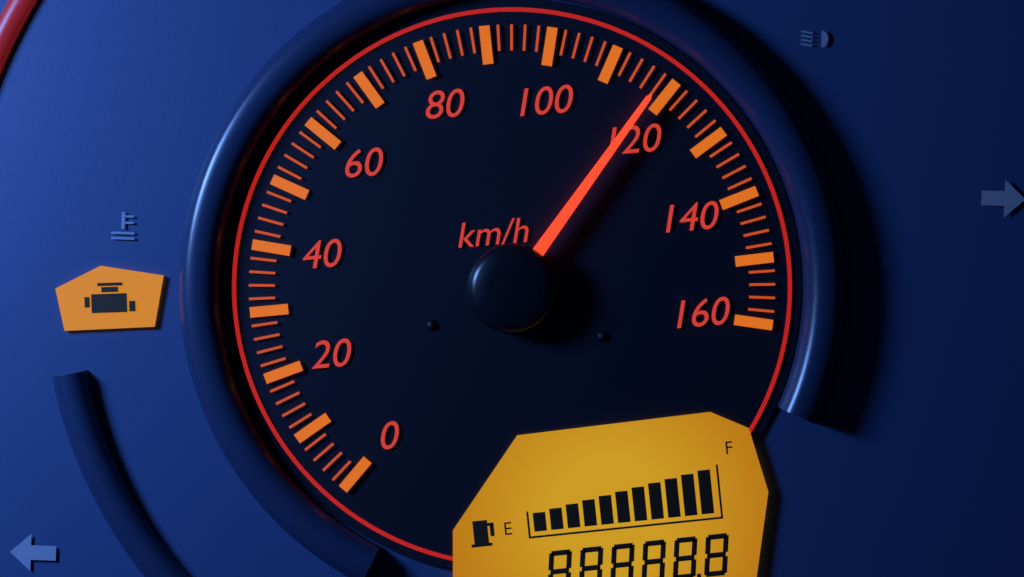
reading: 118 km/h
